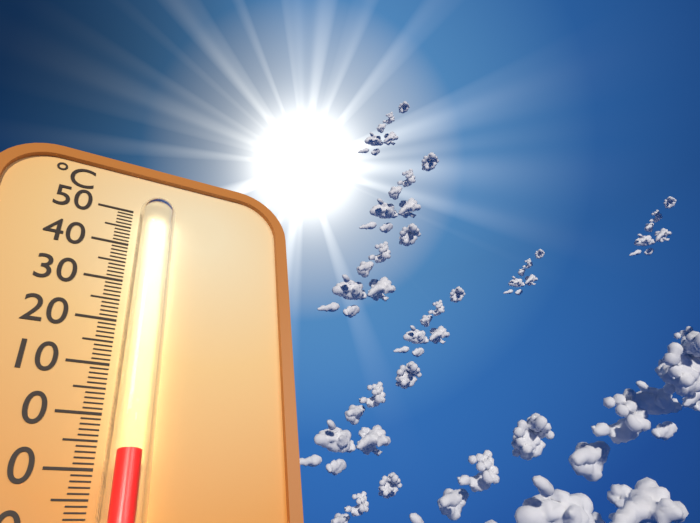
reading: -8 °C
